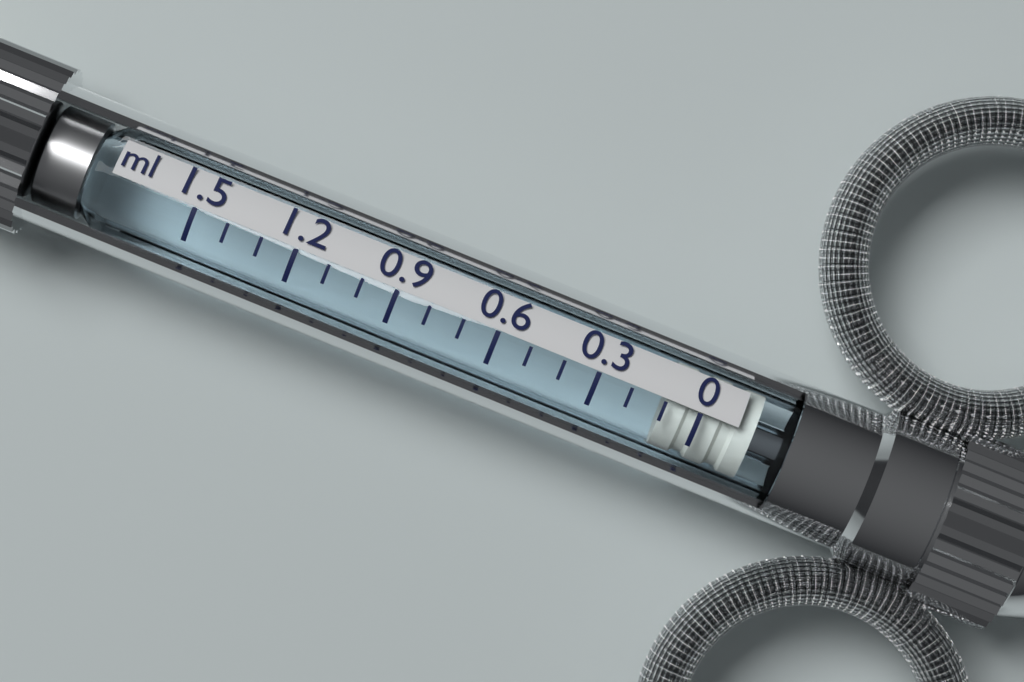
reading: 0.1 ml
